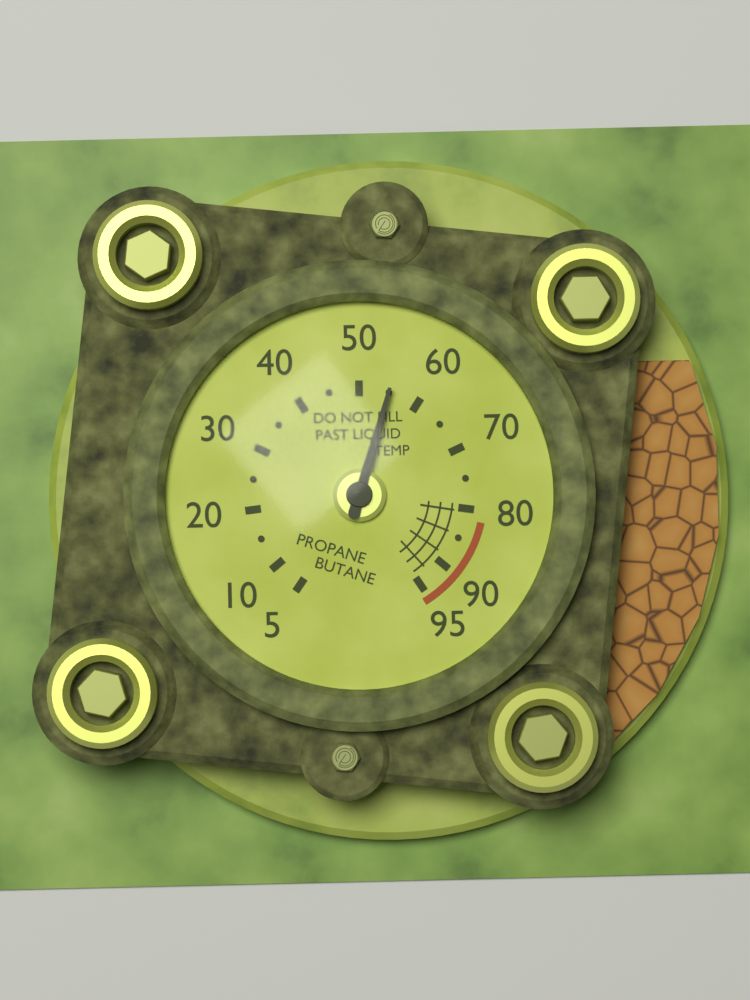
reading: 55 (no unit)
